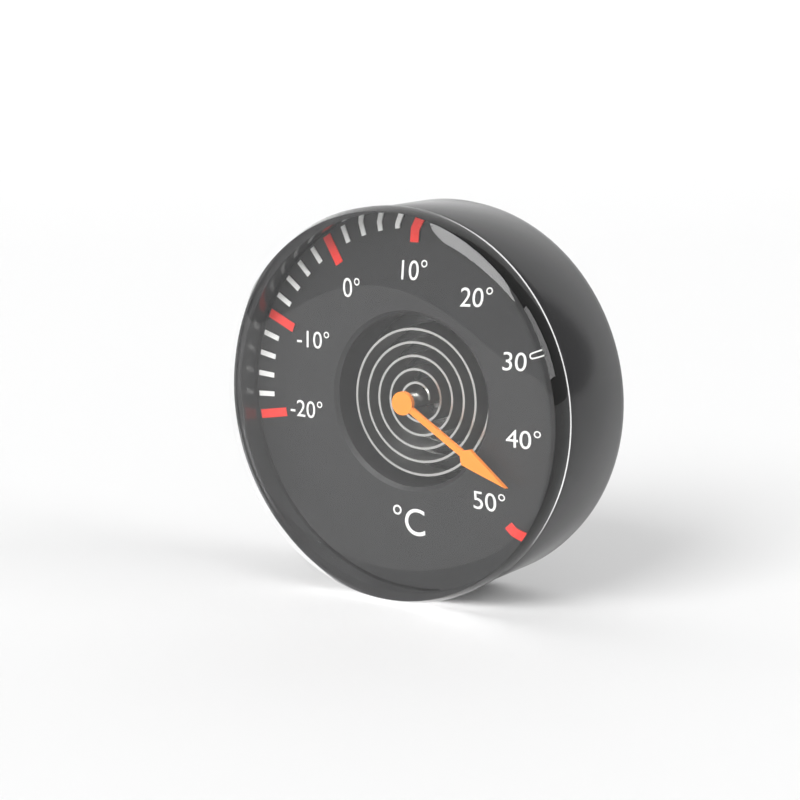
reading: 46 °C
